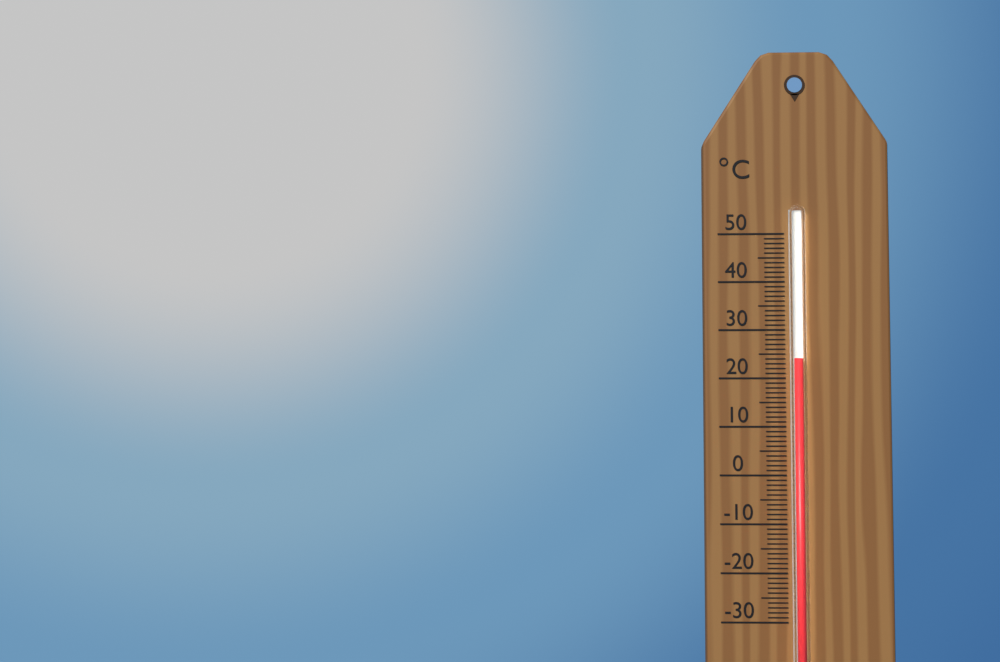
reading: 24 °C
